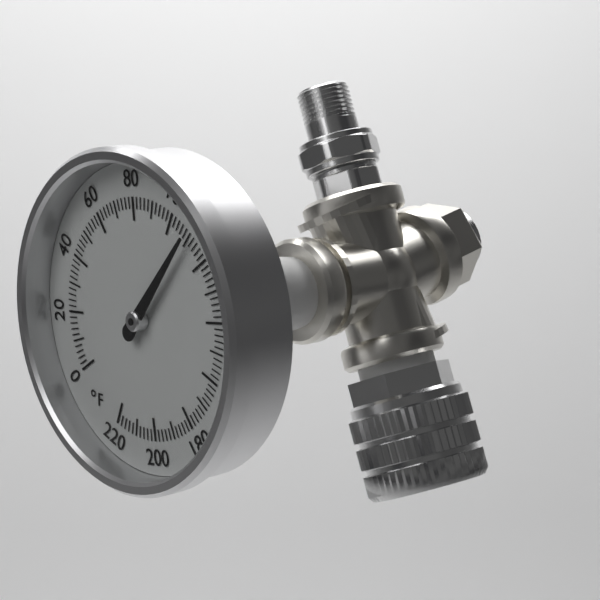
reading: 110 °F
